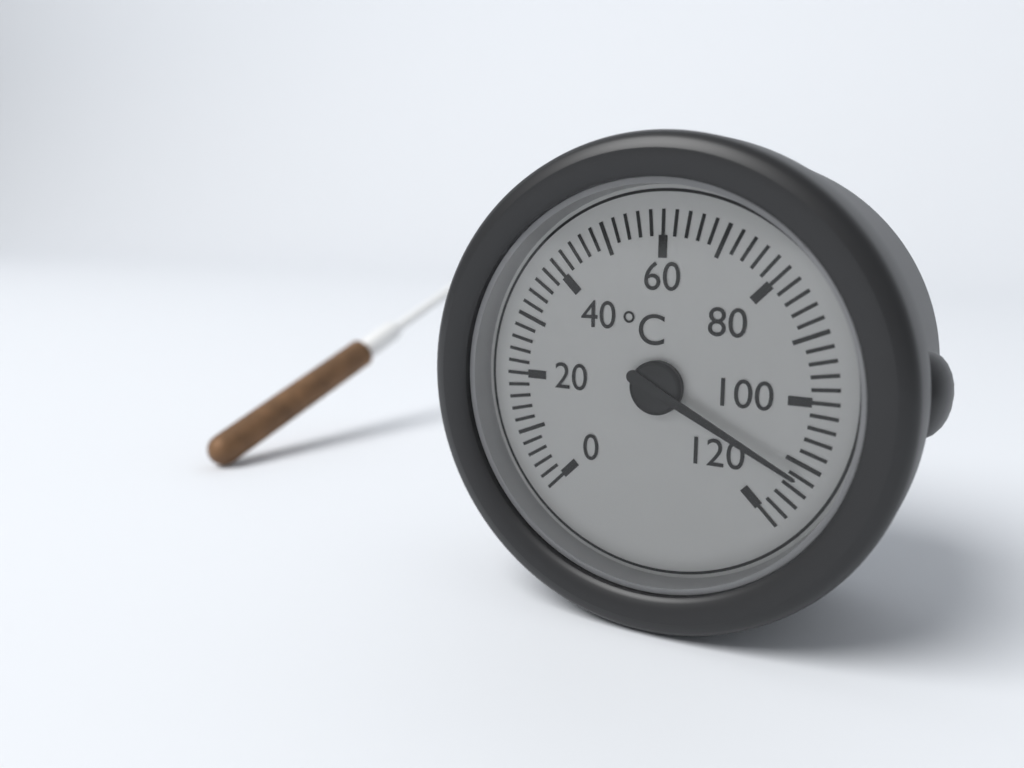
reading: 112 °C
